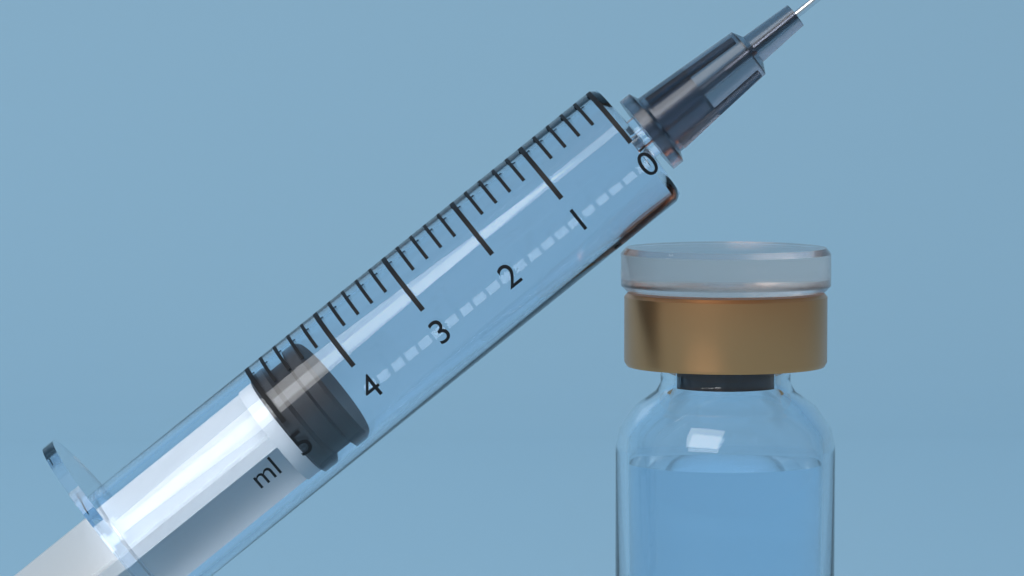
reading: 4.4 ml
